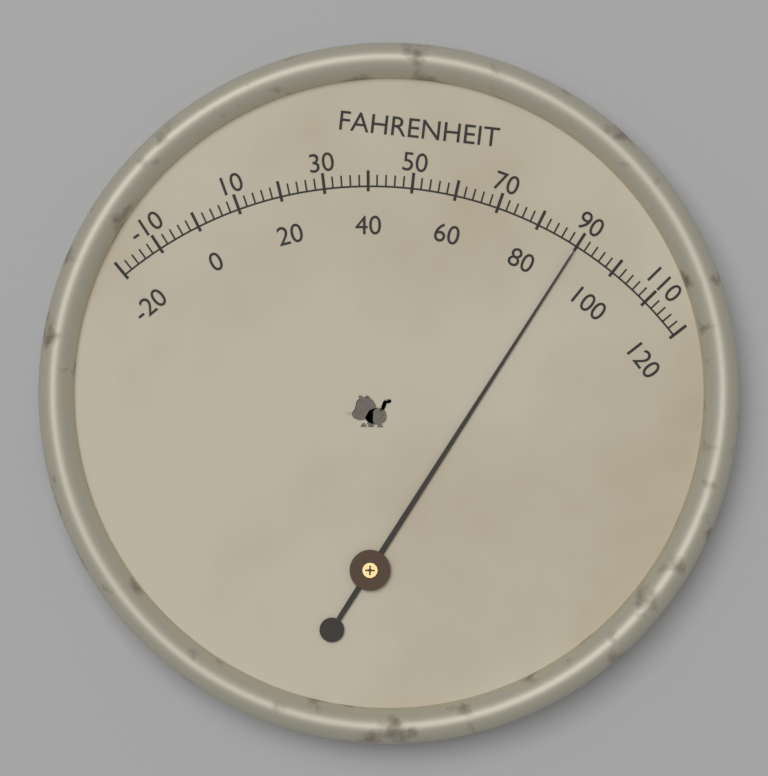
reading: 90 °F
